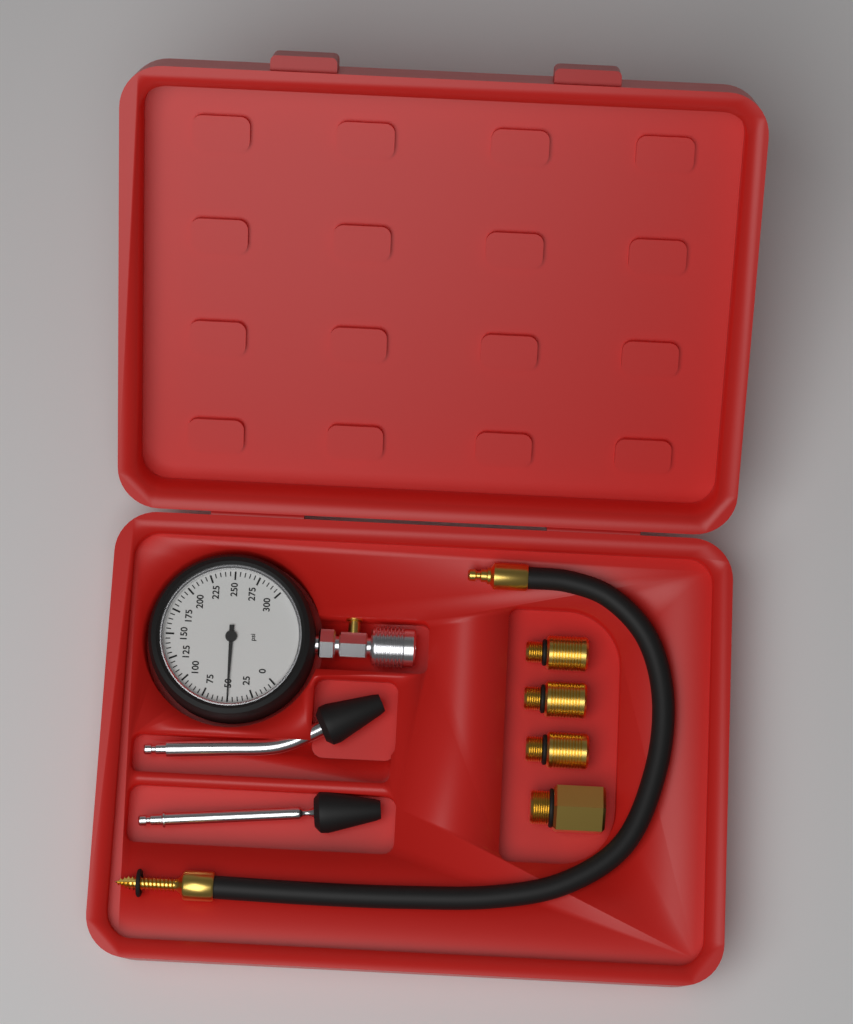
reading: 50 psi
